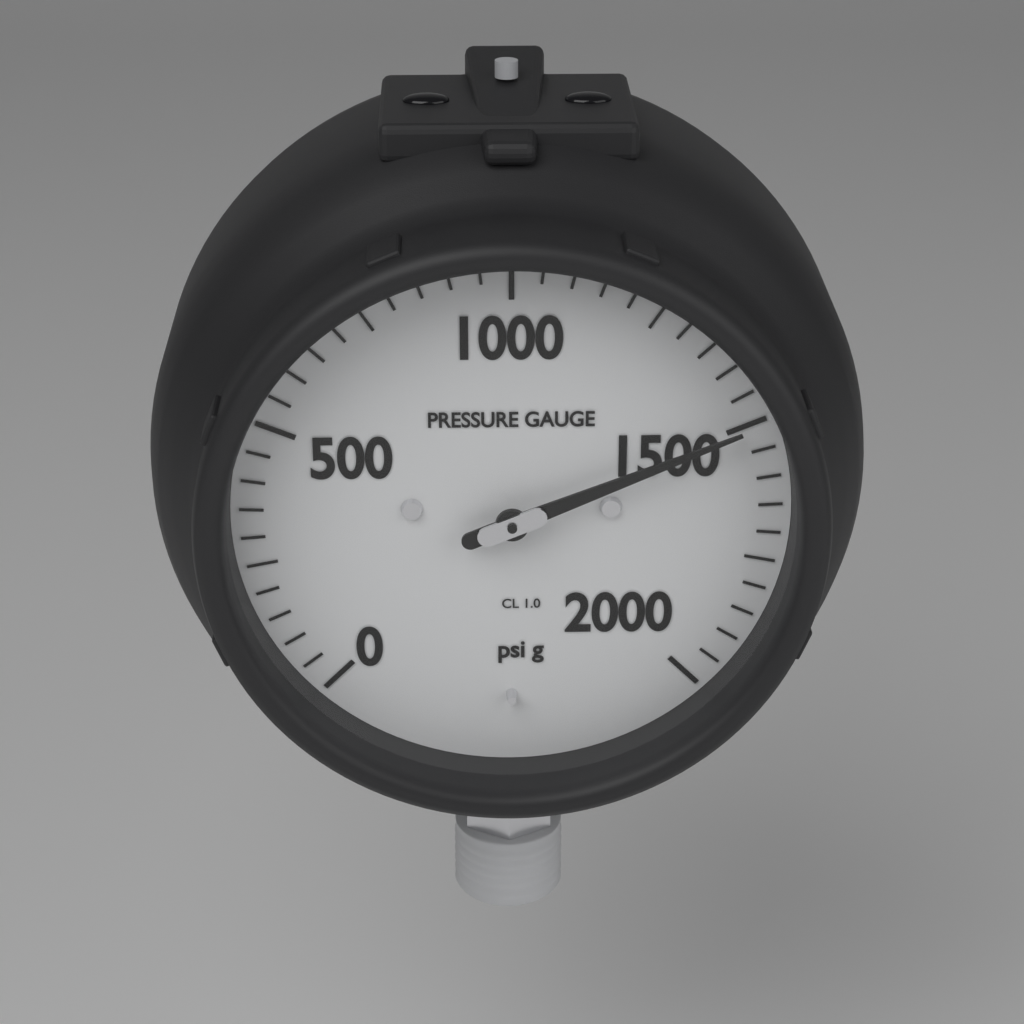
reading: 1500 psi
